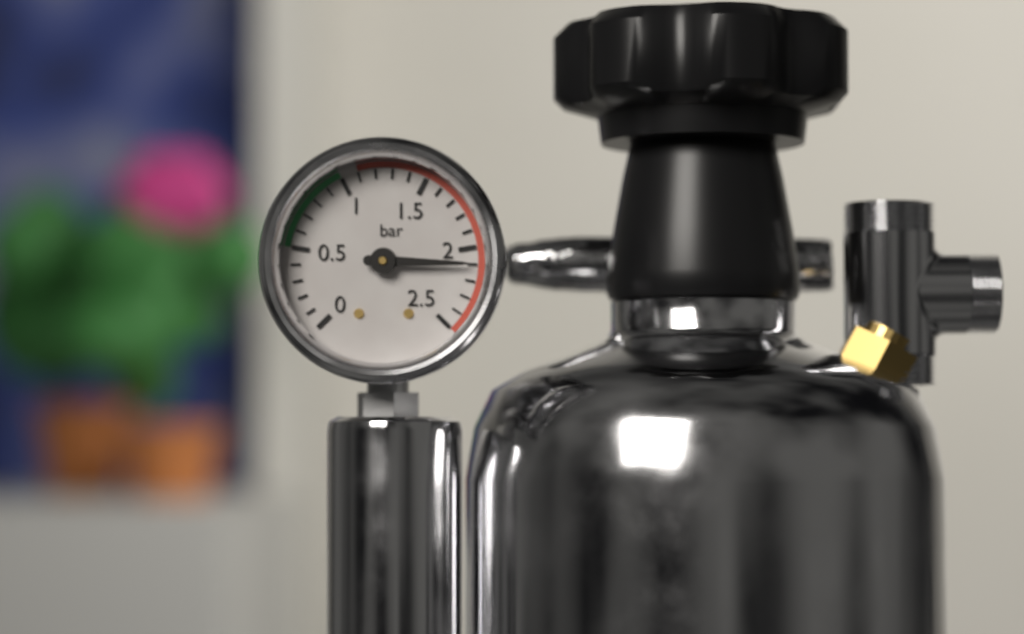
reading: 2.1 bar
